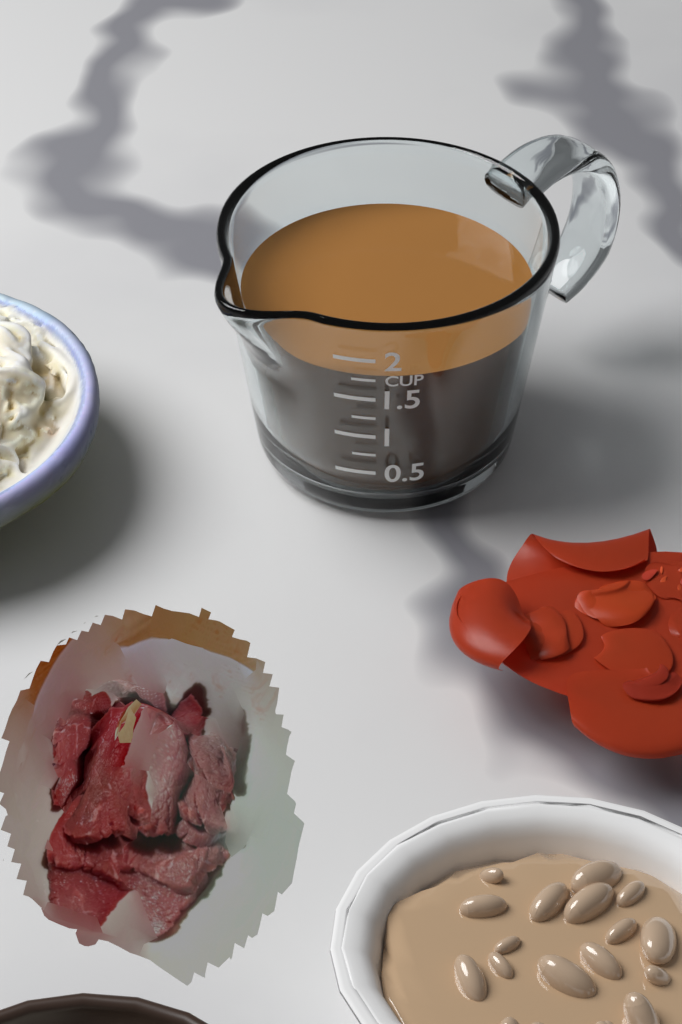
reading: 1.75 cup
